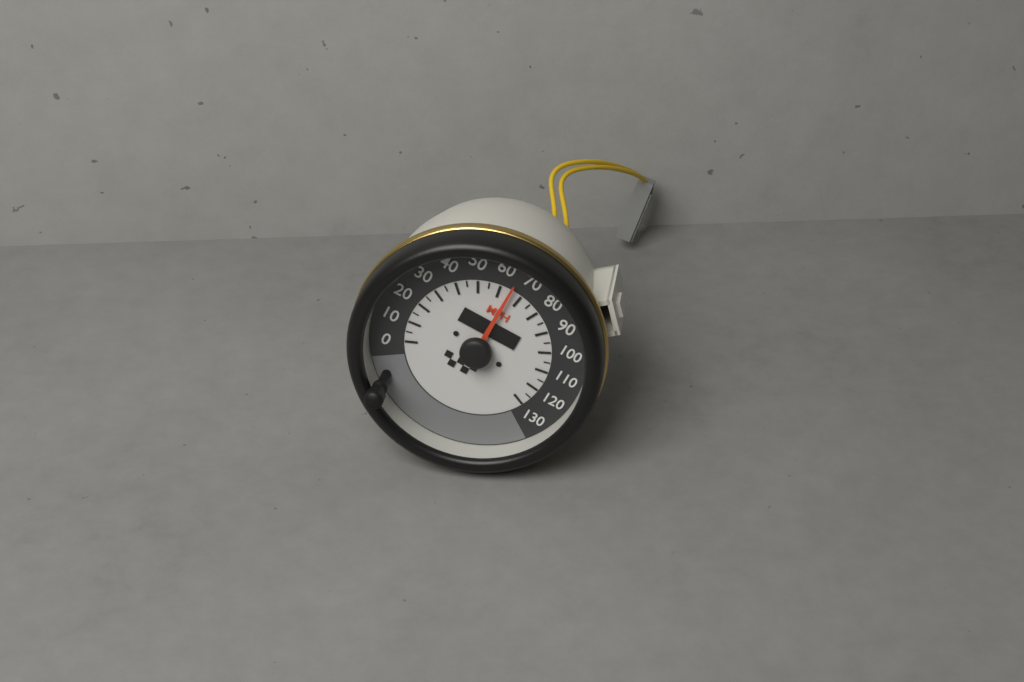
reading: 65 MPH
